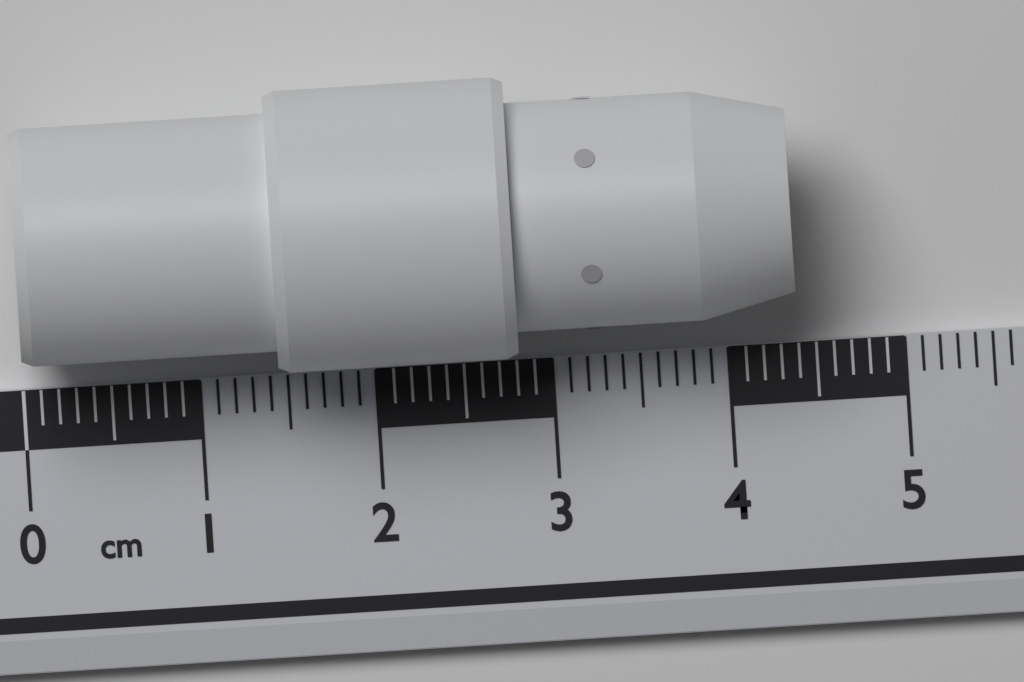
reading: 4.4 cm
